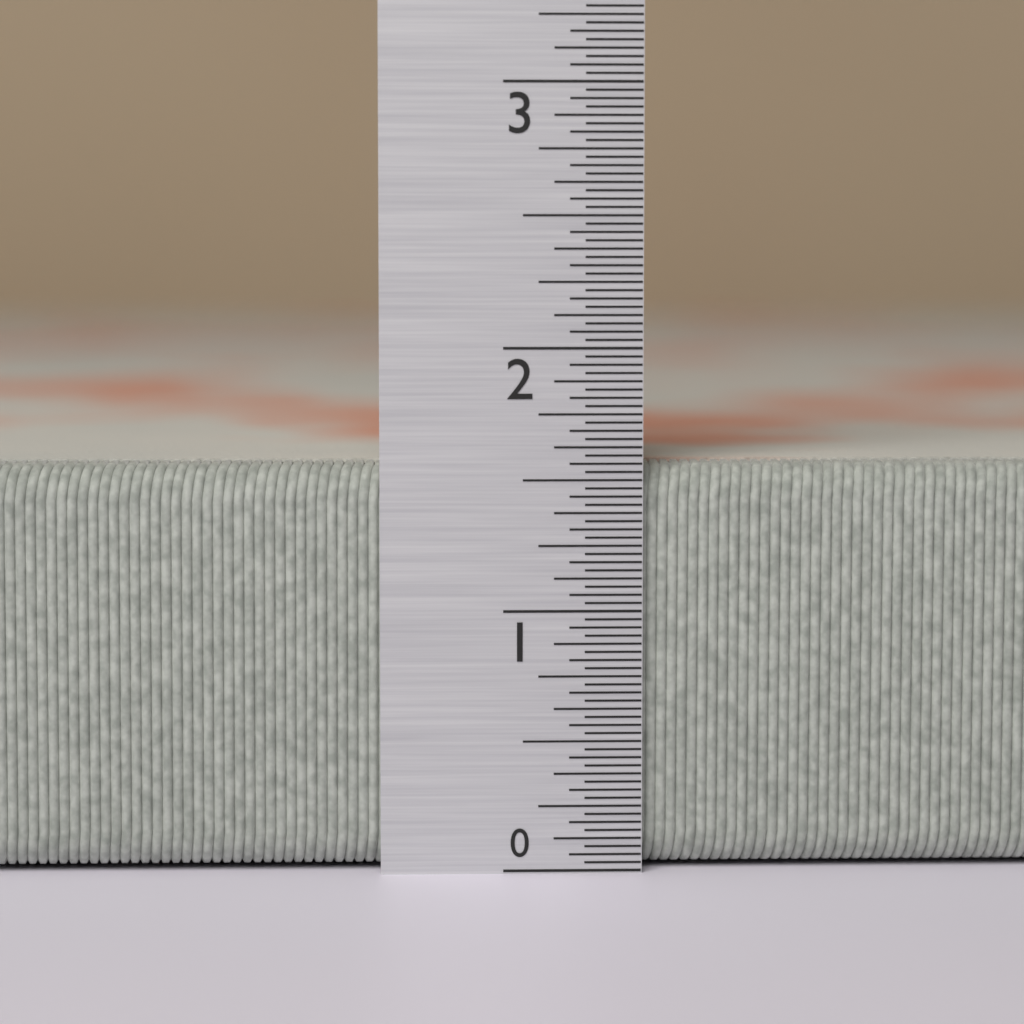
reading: 1.56250 in
